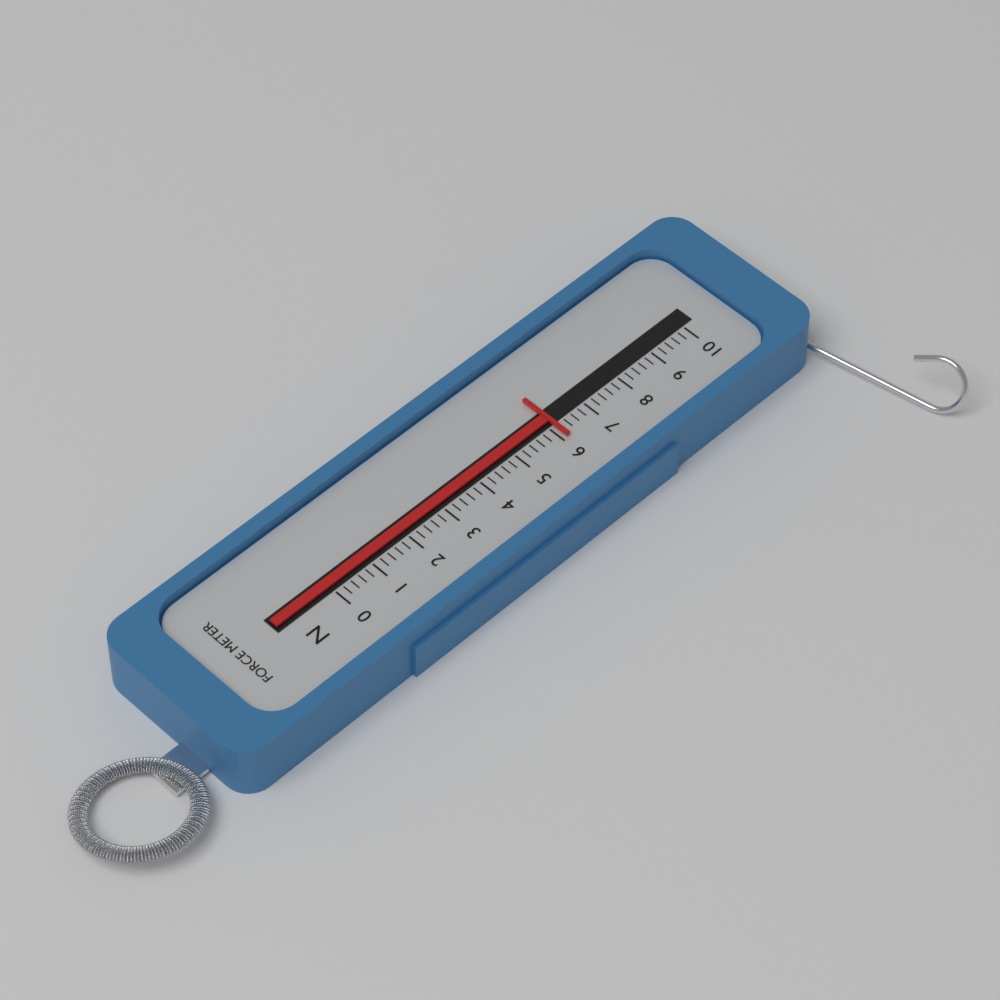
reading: 6.2 N
